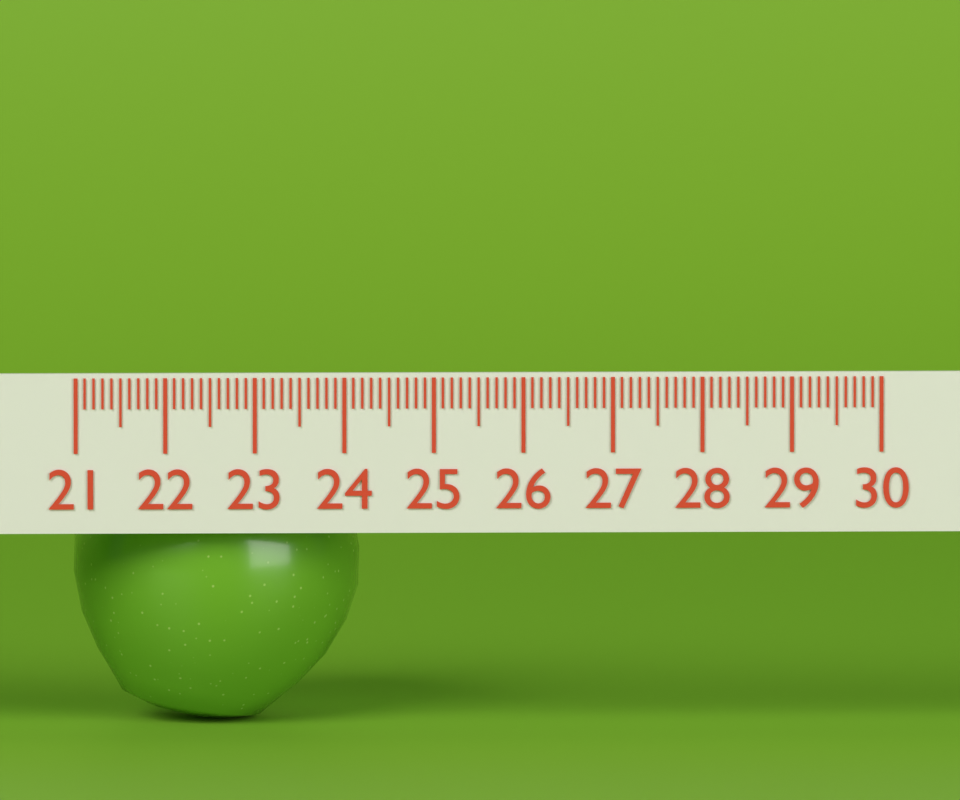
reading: 24.2 (no unit)
